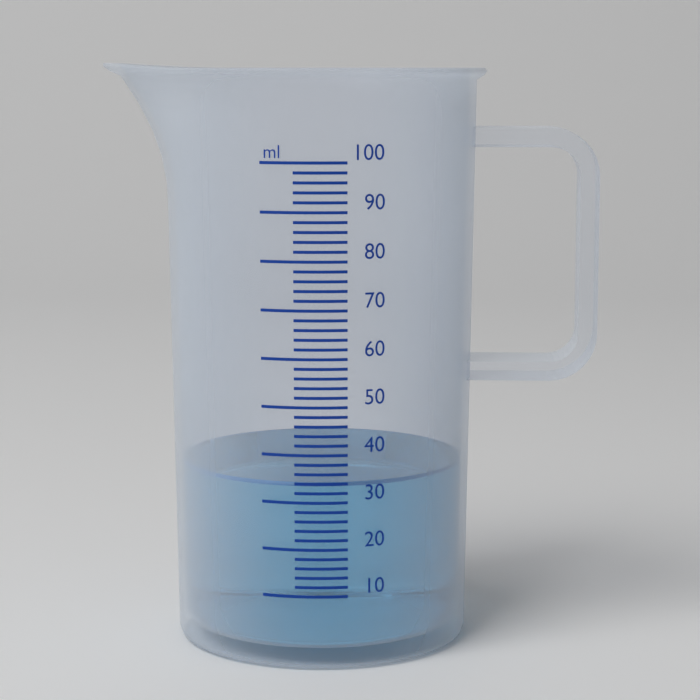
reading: 34 ml
